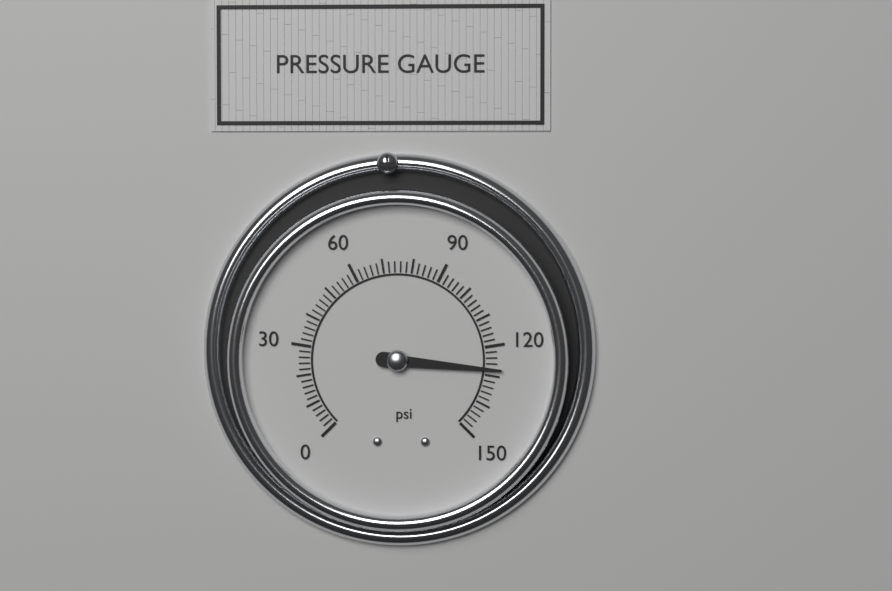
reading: 128 psi
